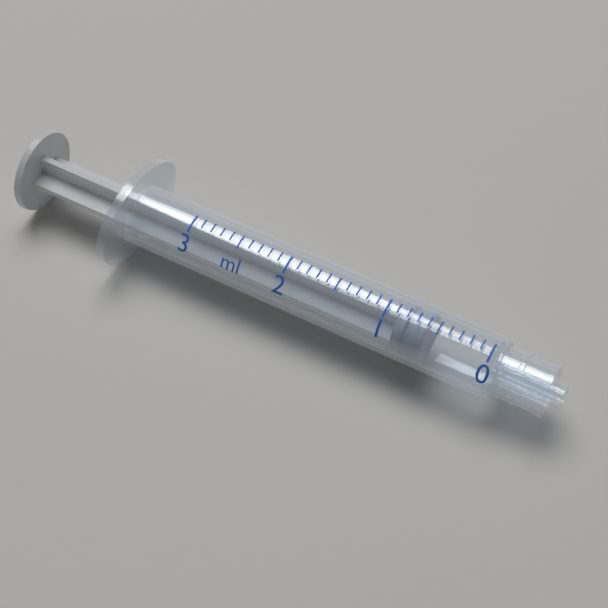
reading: 0.6 ml
